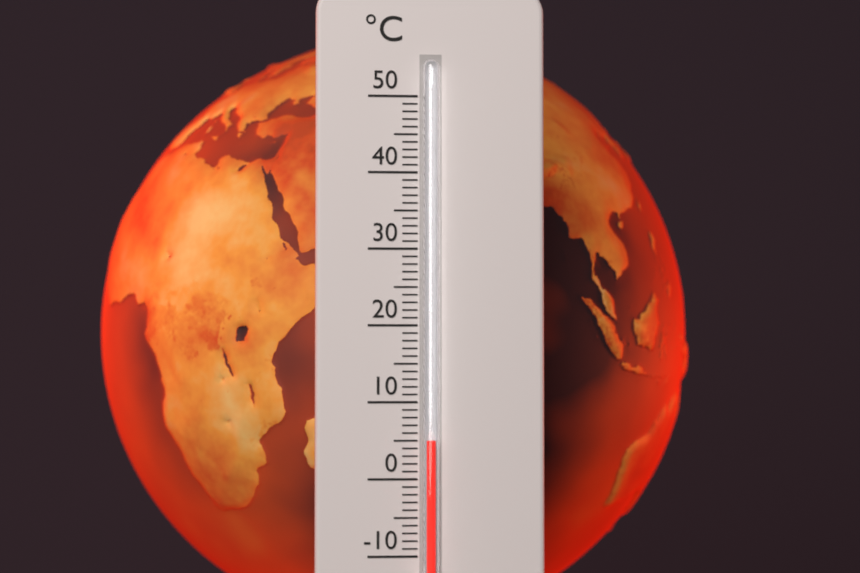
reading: 5 °C
